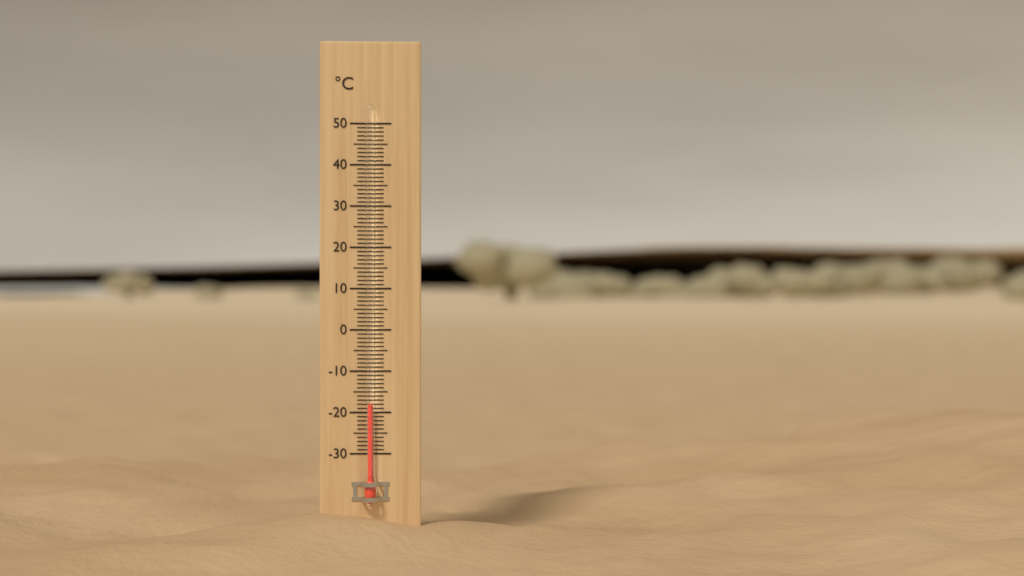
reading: -18 °C
